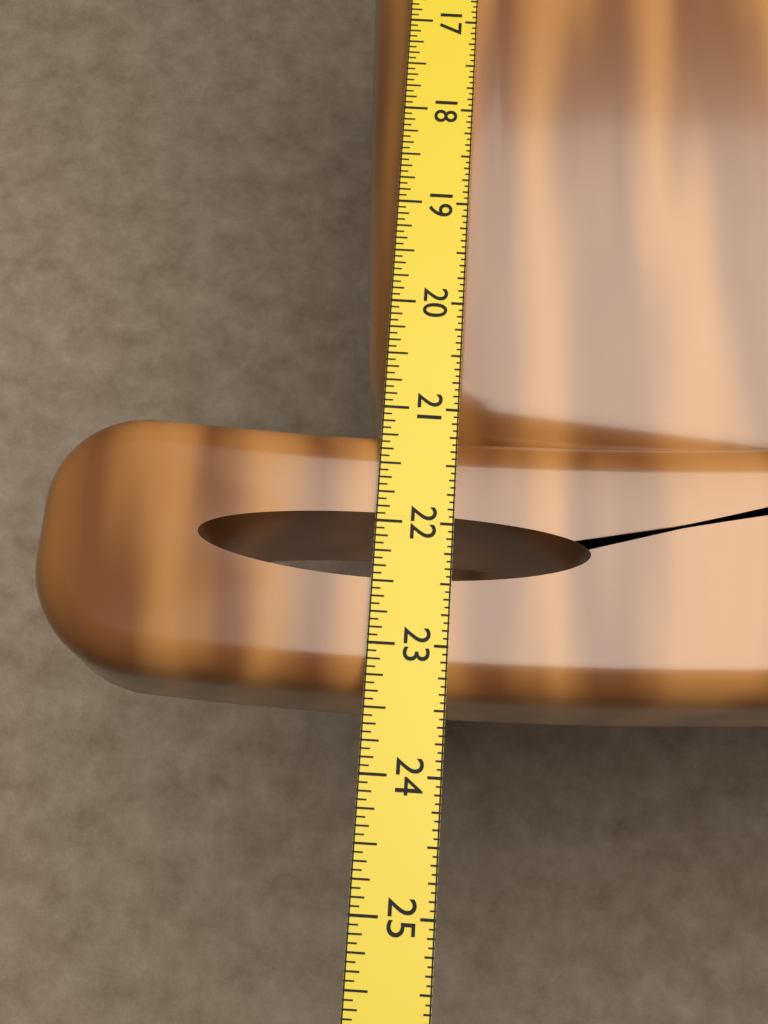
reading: 23.3750 in
